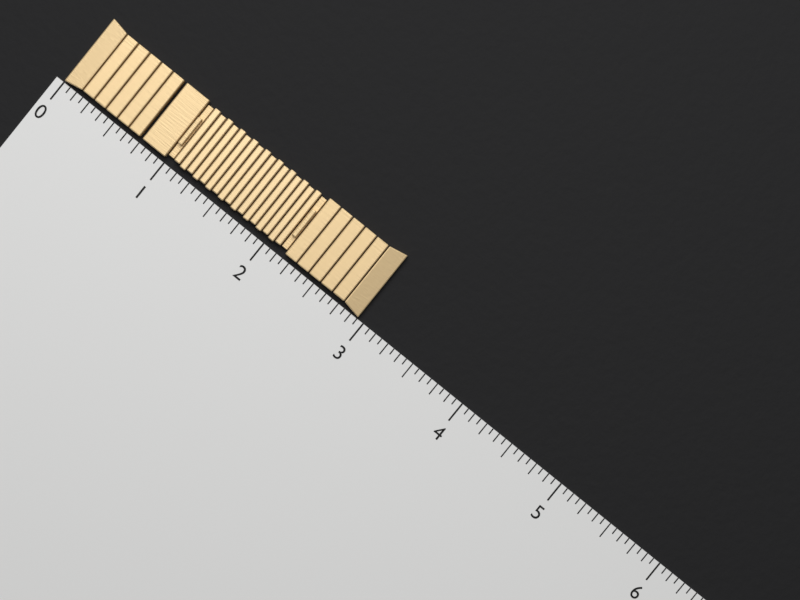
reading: 2.9375 (no unit)
